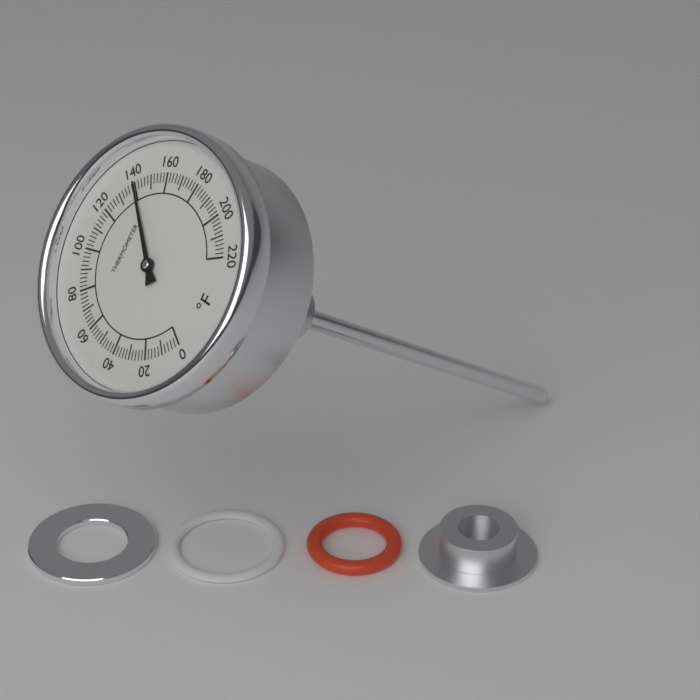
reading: 140 °F
